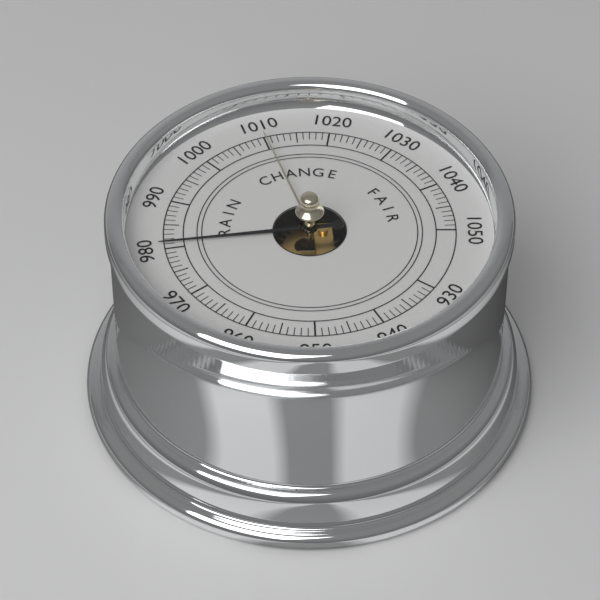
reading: 981 (no unit)
